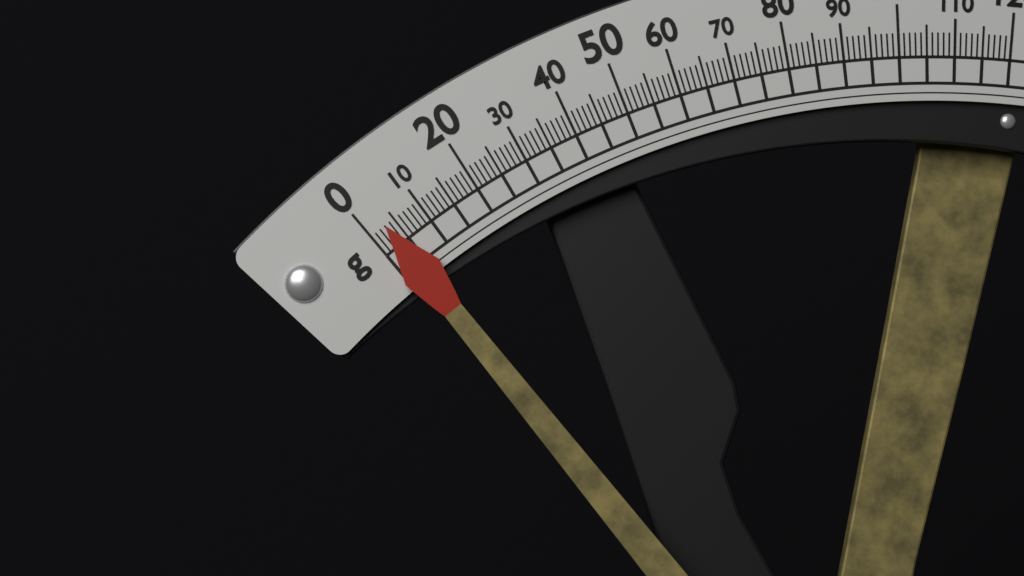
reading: 3 g
